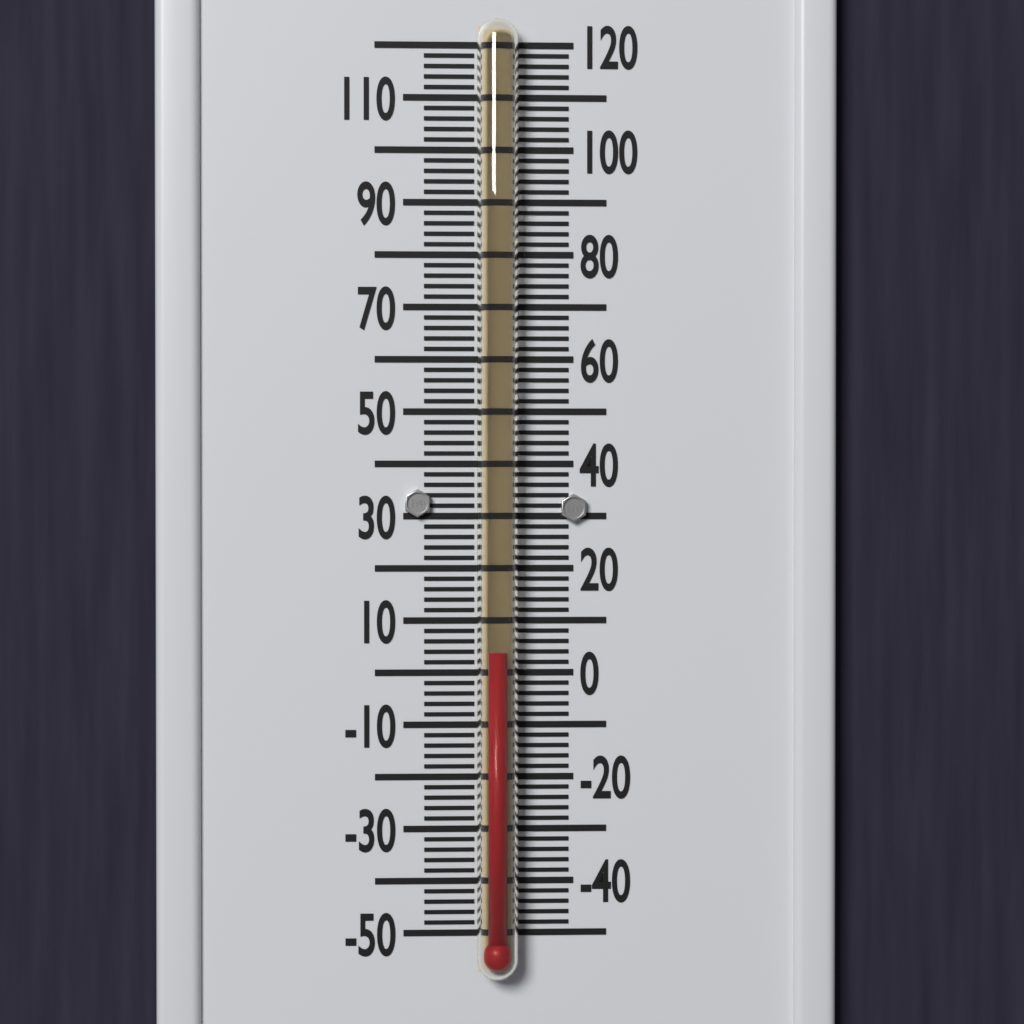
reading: 4 °F
